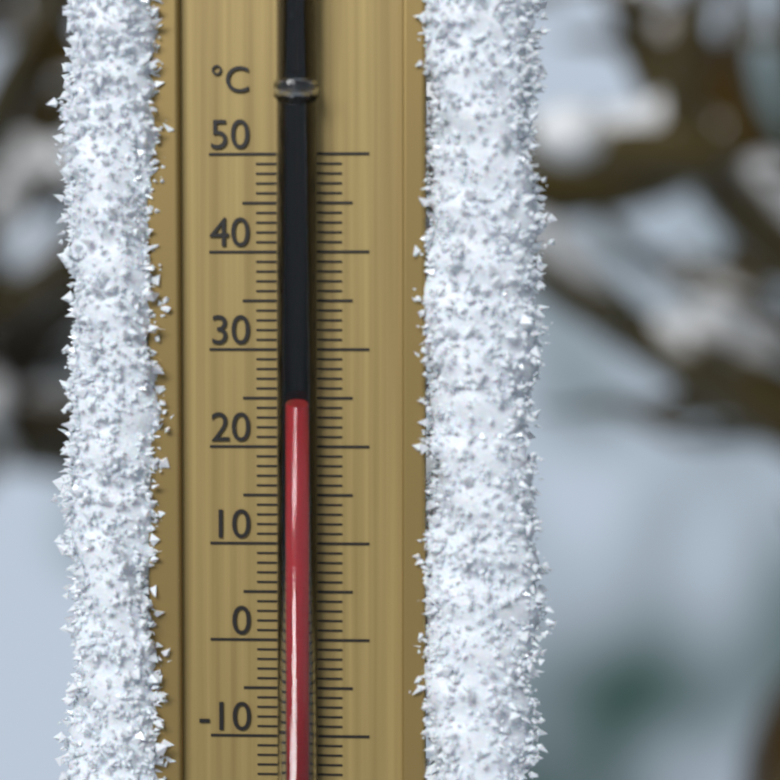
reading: 24 °C
